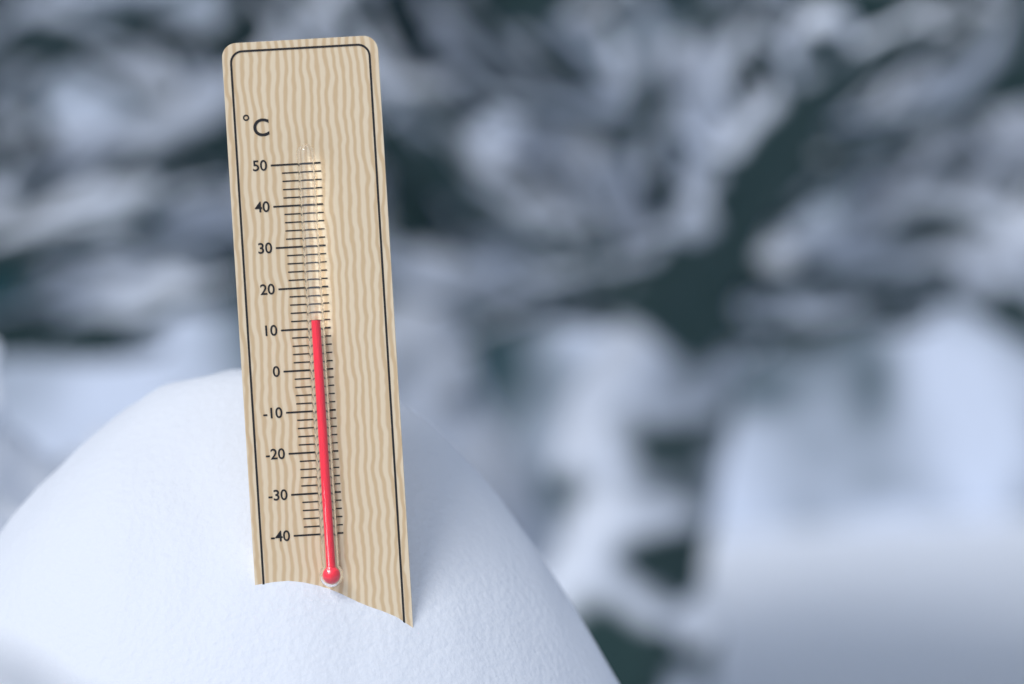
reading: 12 °C
